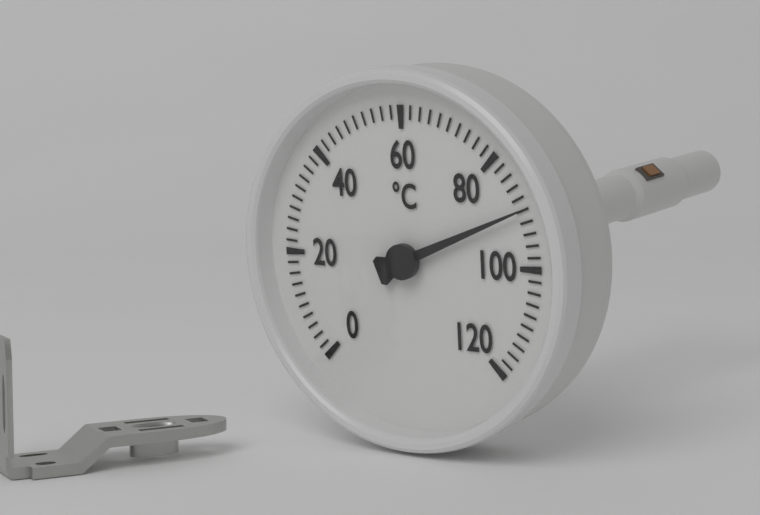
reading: 90 °C
